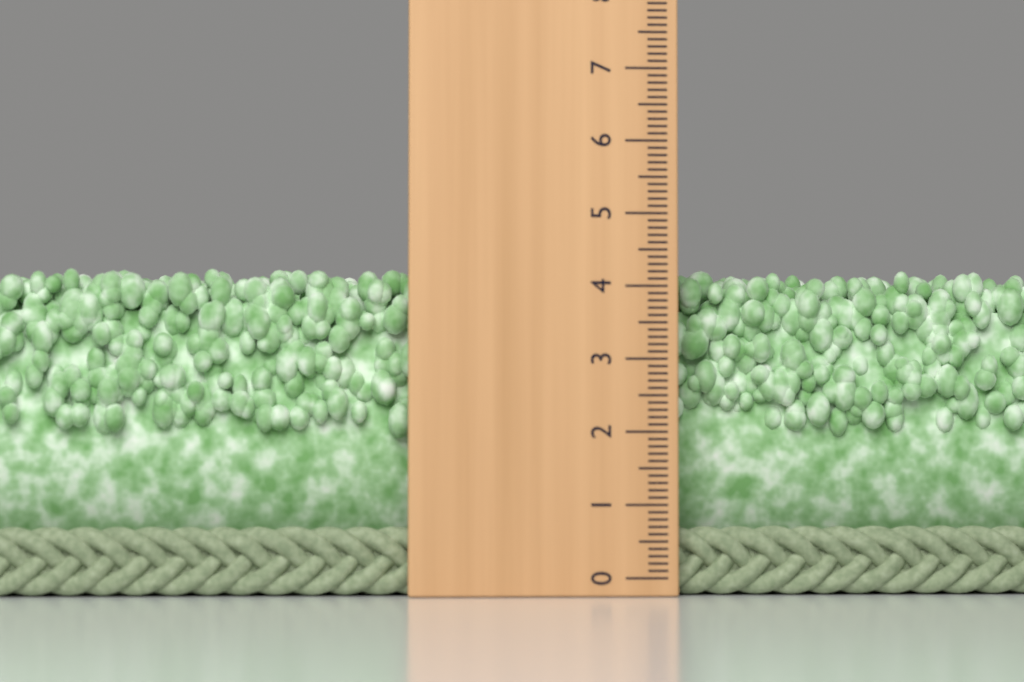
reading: 4.3 (no unit)
